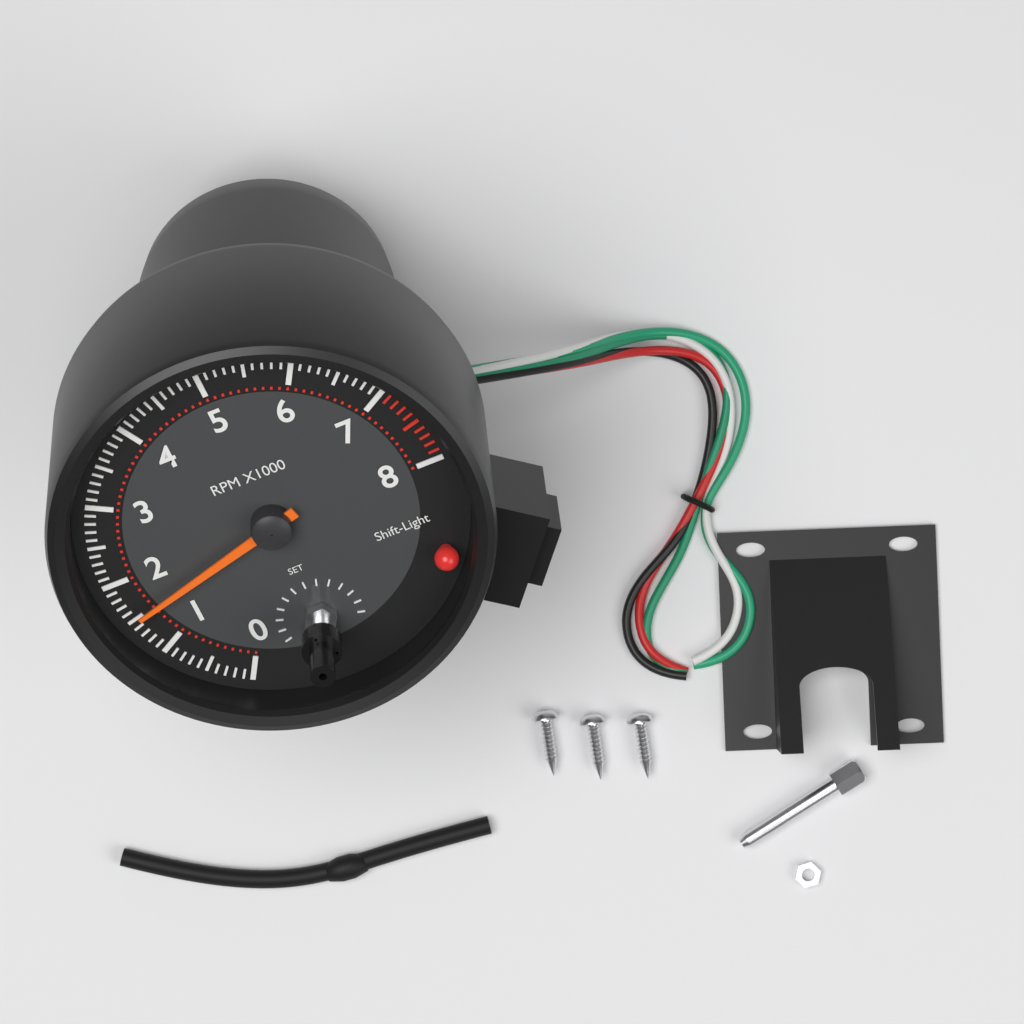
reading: 1500 RPM
